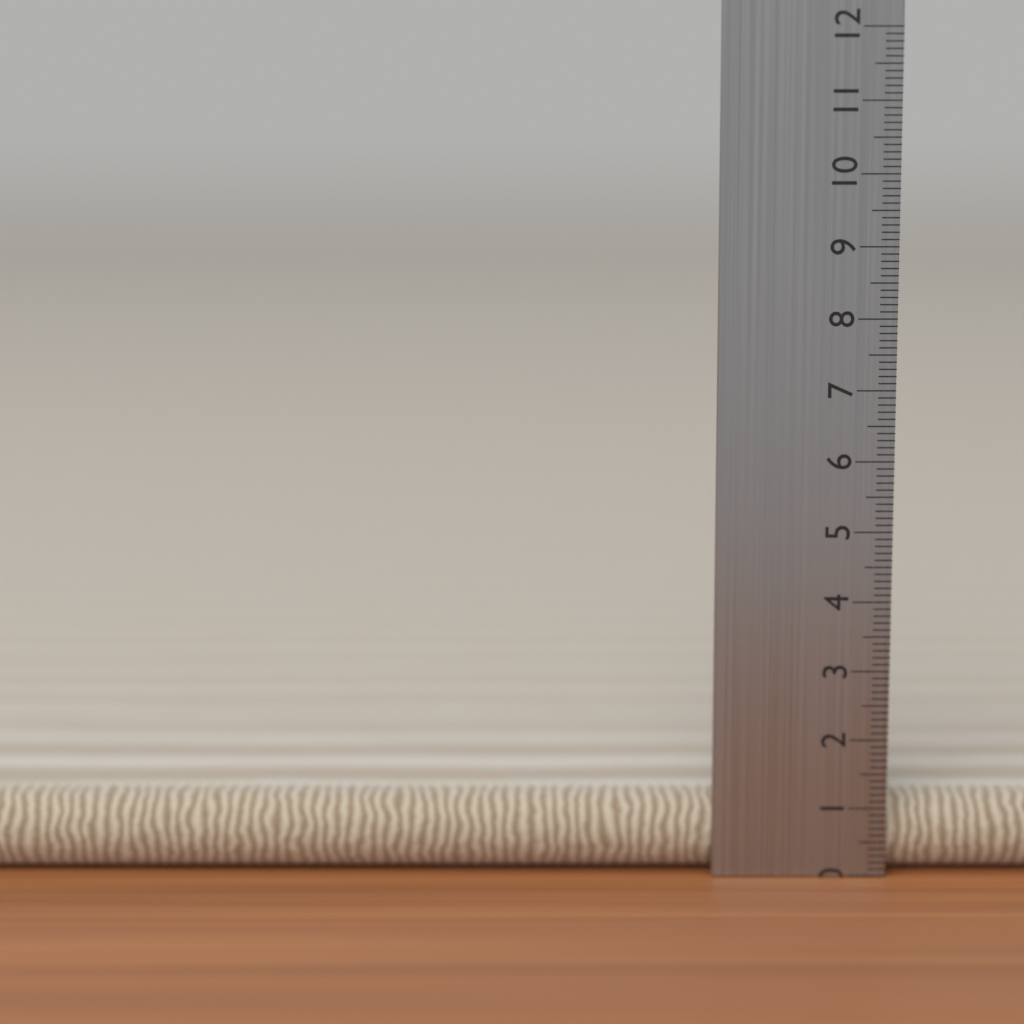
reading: 1.1 cm
